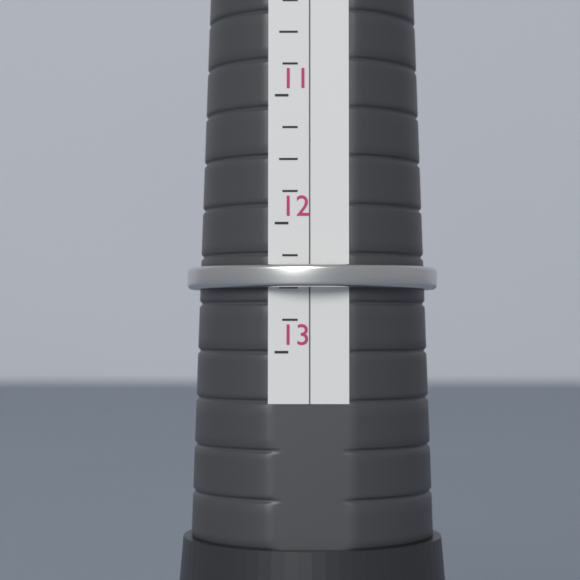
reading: 12.50 (no unit)
